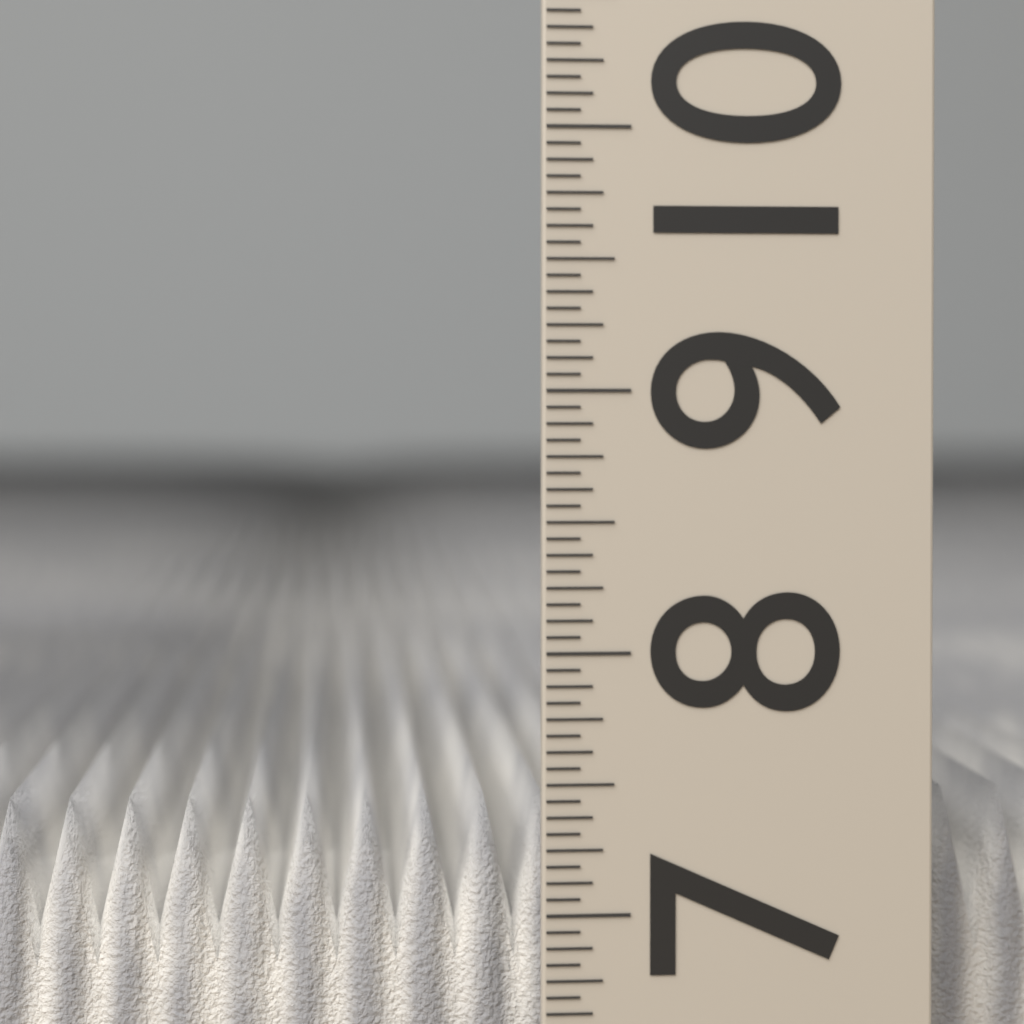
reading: 7.3750 (no unit)
